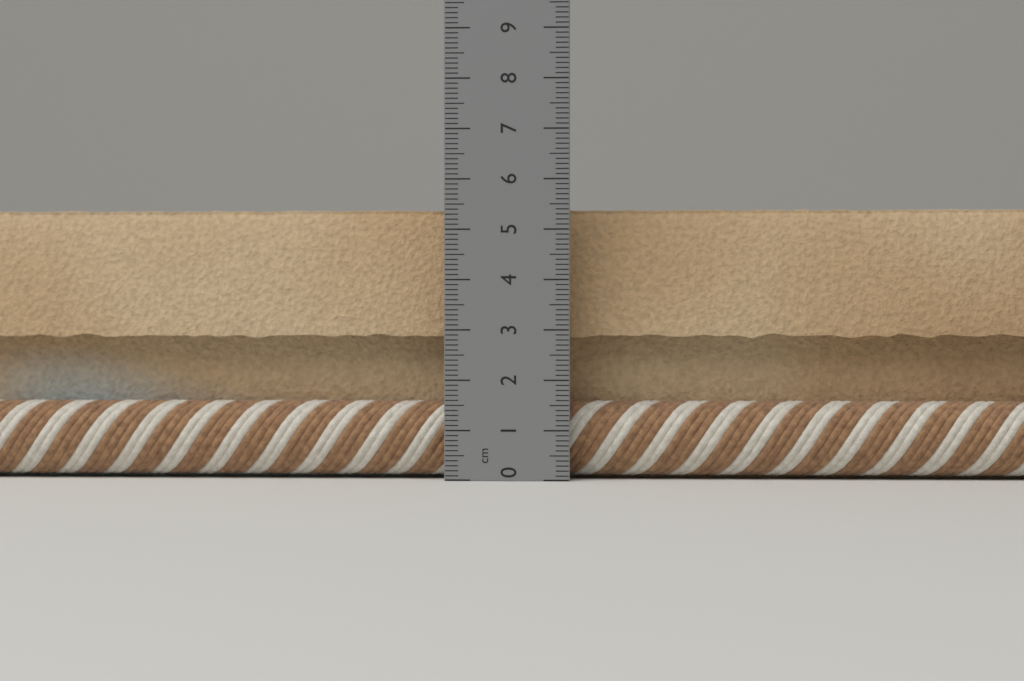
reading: 5.5 cm
